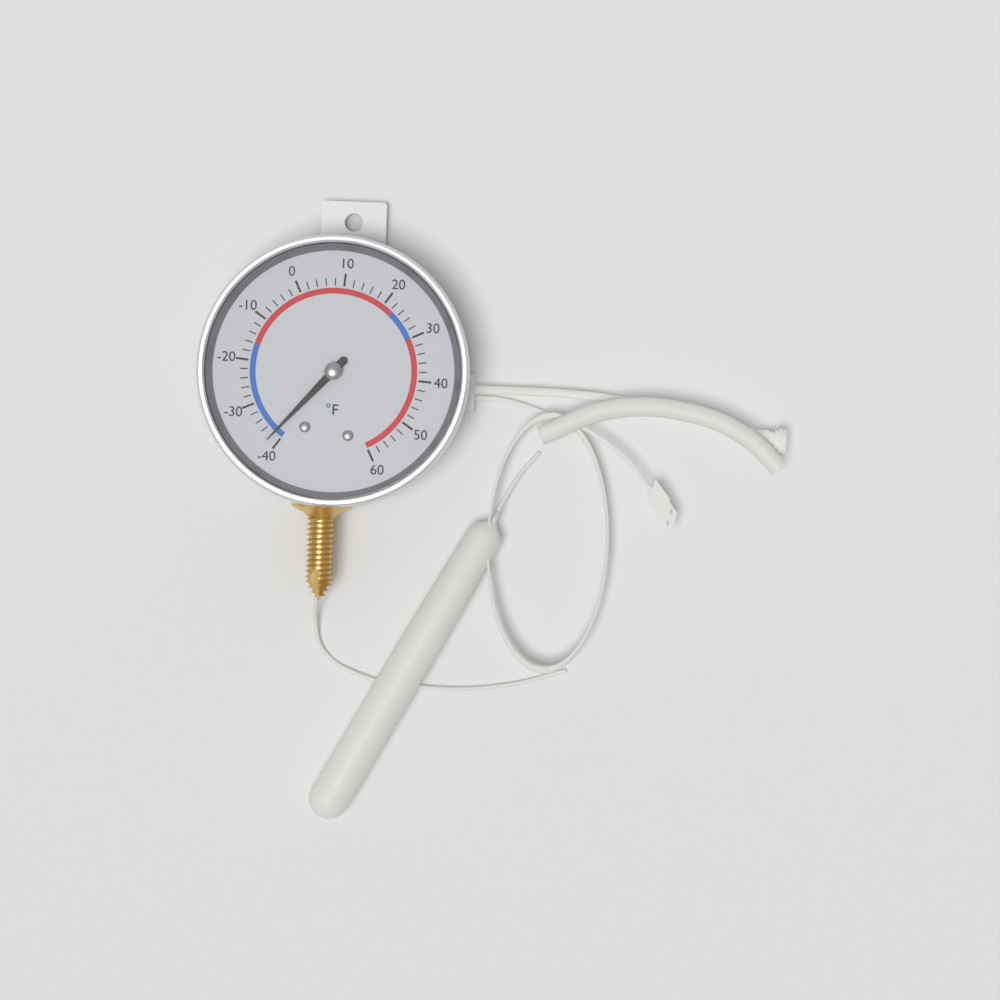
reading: -38 °F
